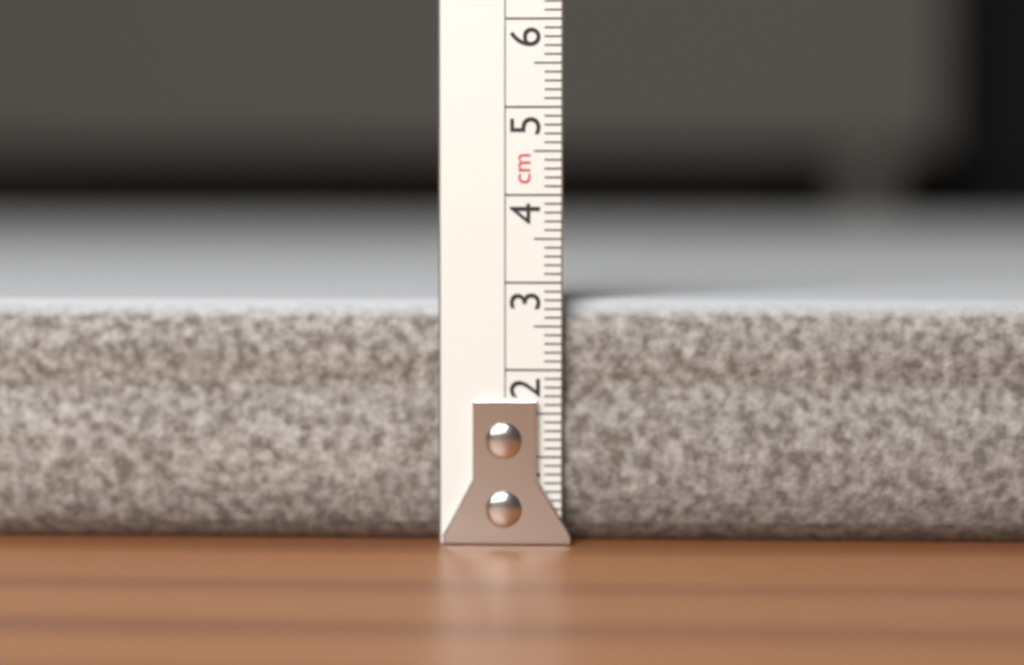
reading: 2.8 cm
